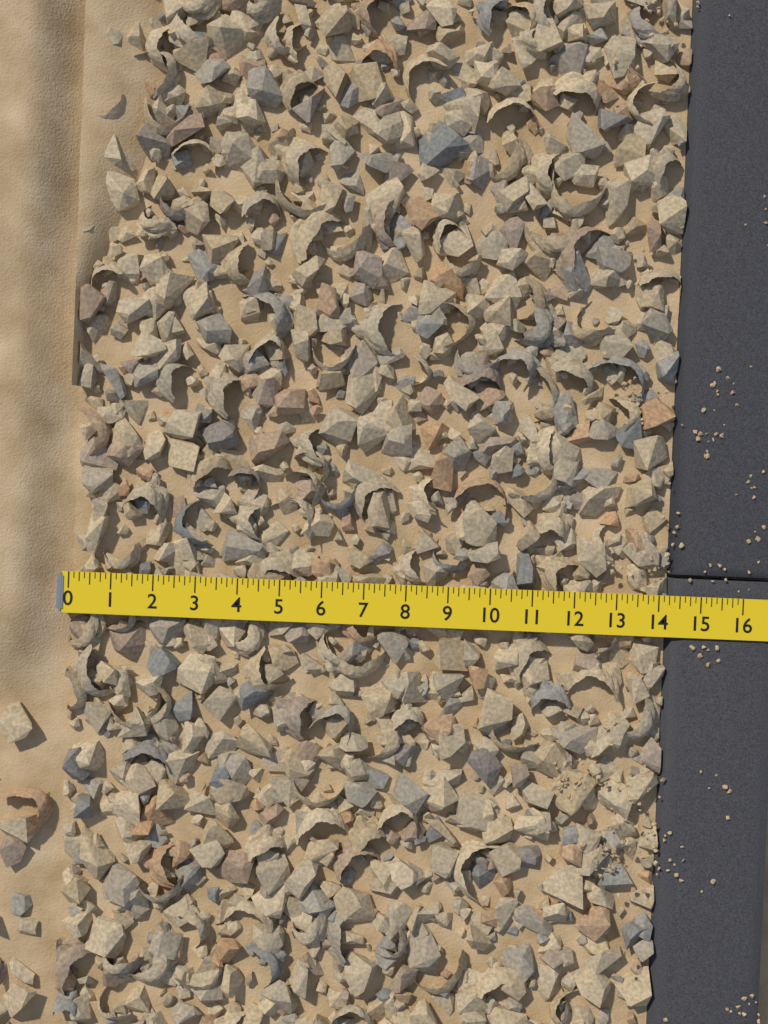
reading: 14.250 (no unit)
